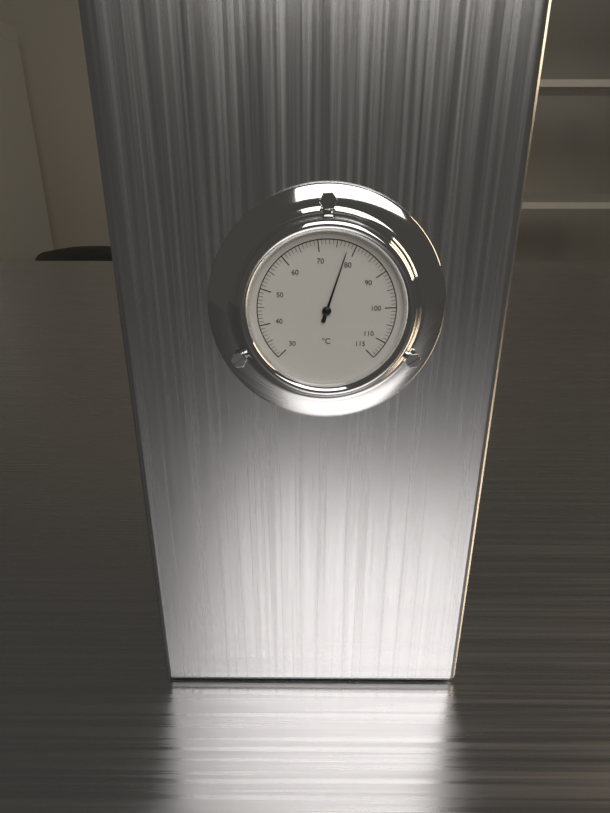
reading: 78 °C
